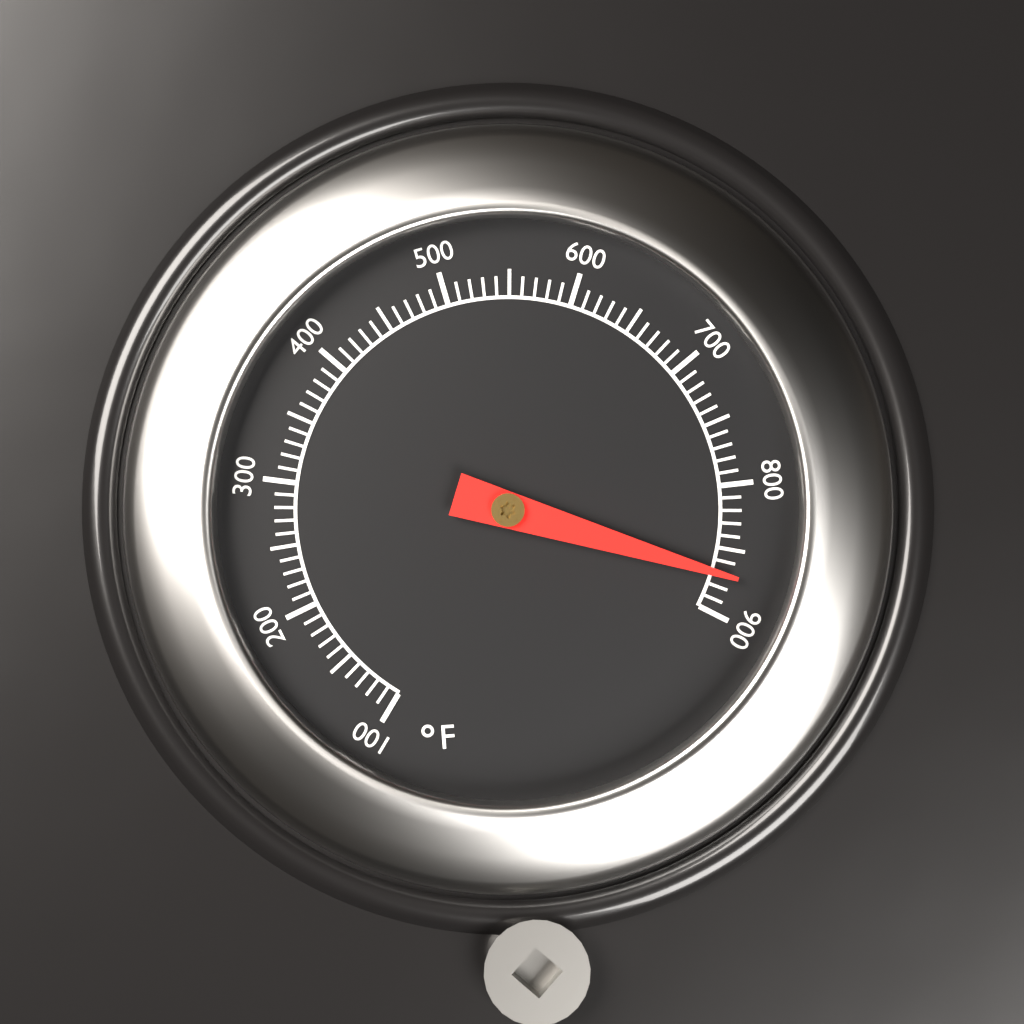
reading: 870 °F
